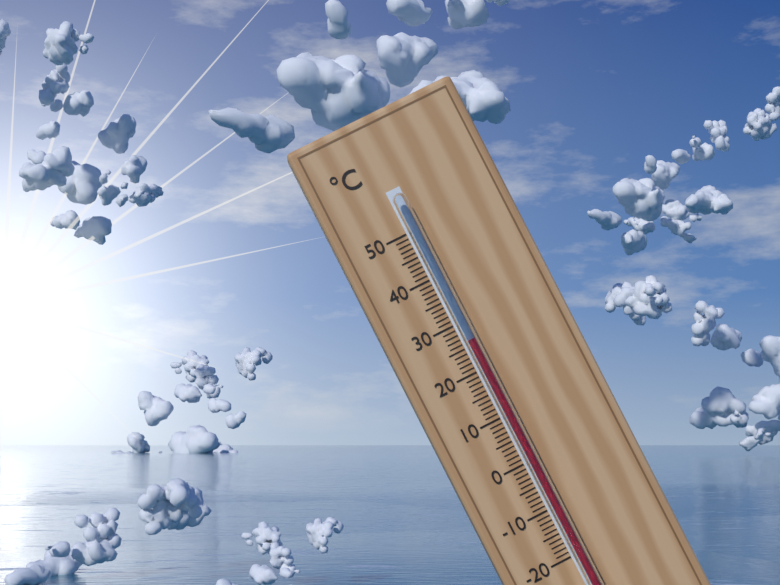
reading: 26 °C
